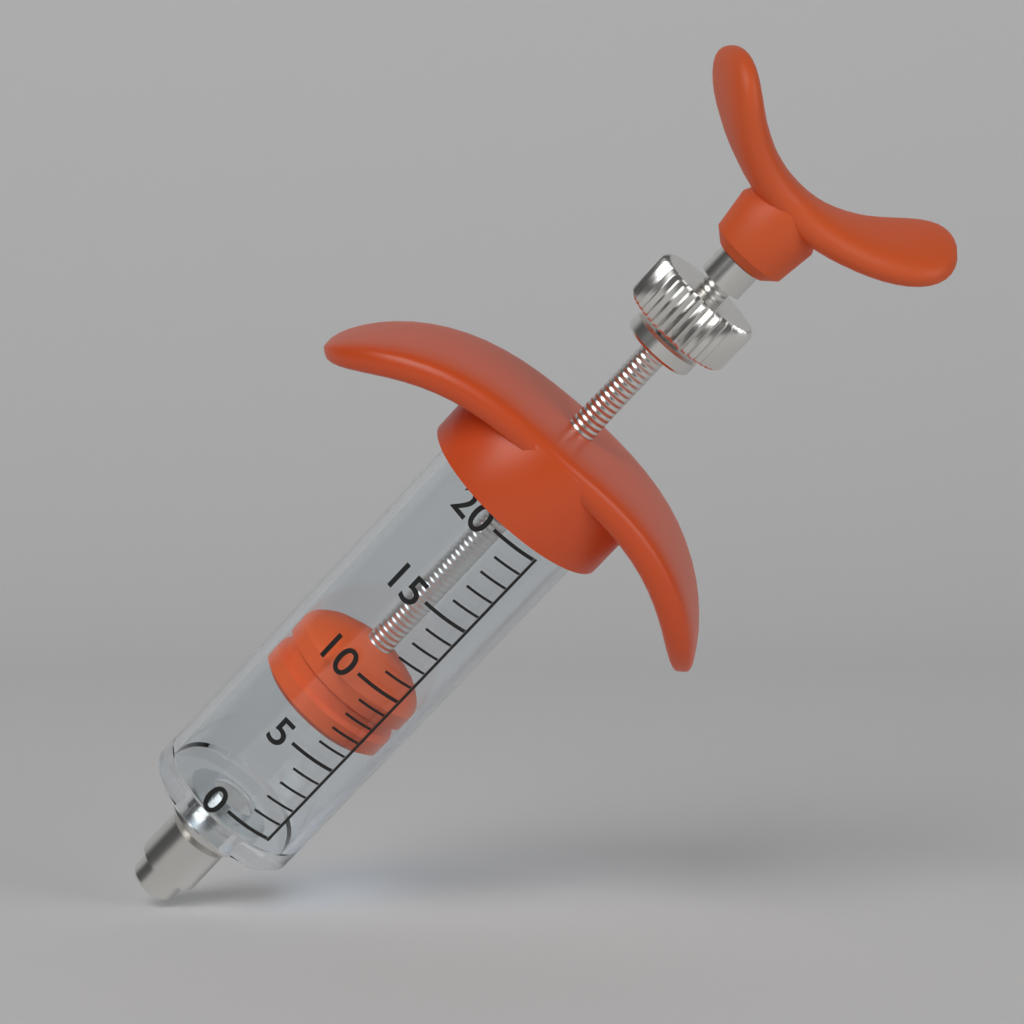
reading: 6 (no unit)
